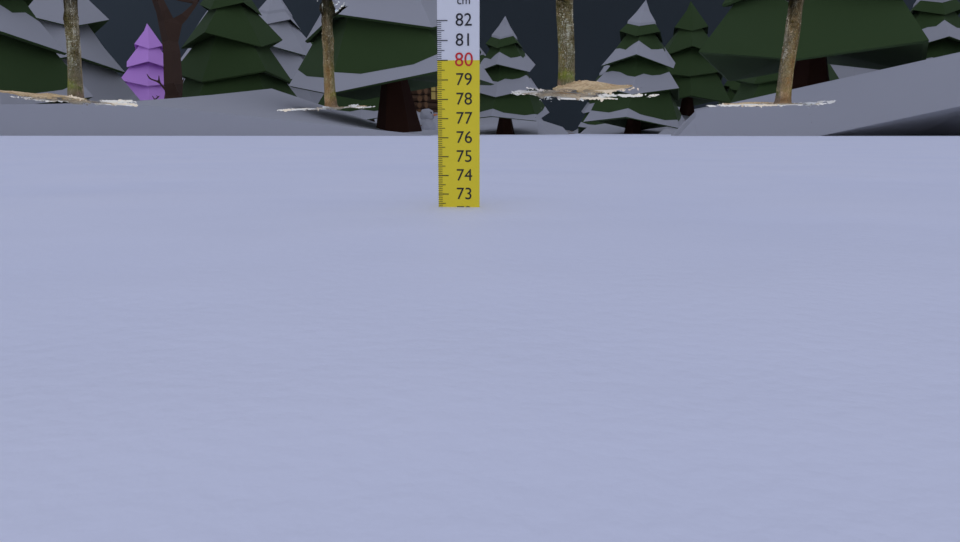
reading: 72.3 cm
